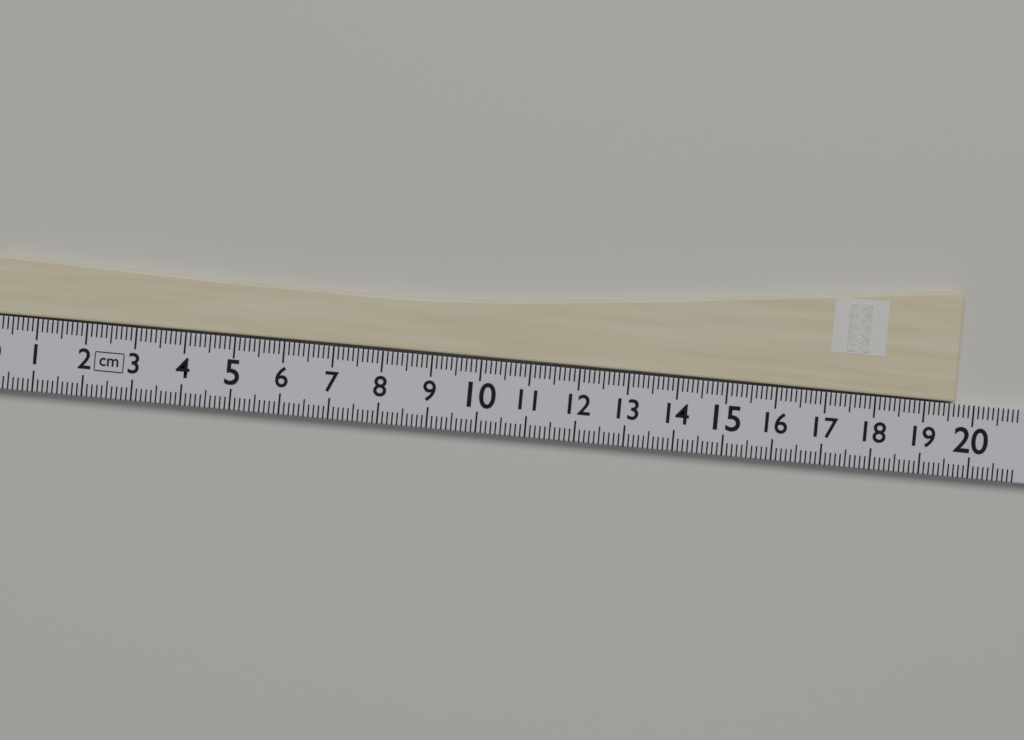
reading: 19.6 cm
